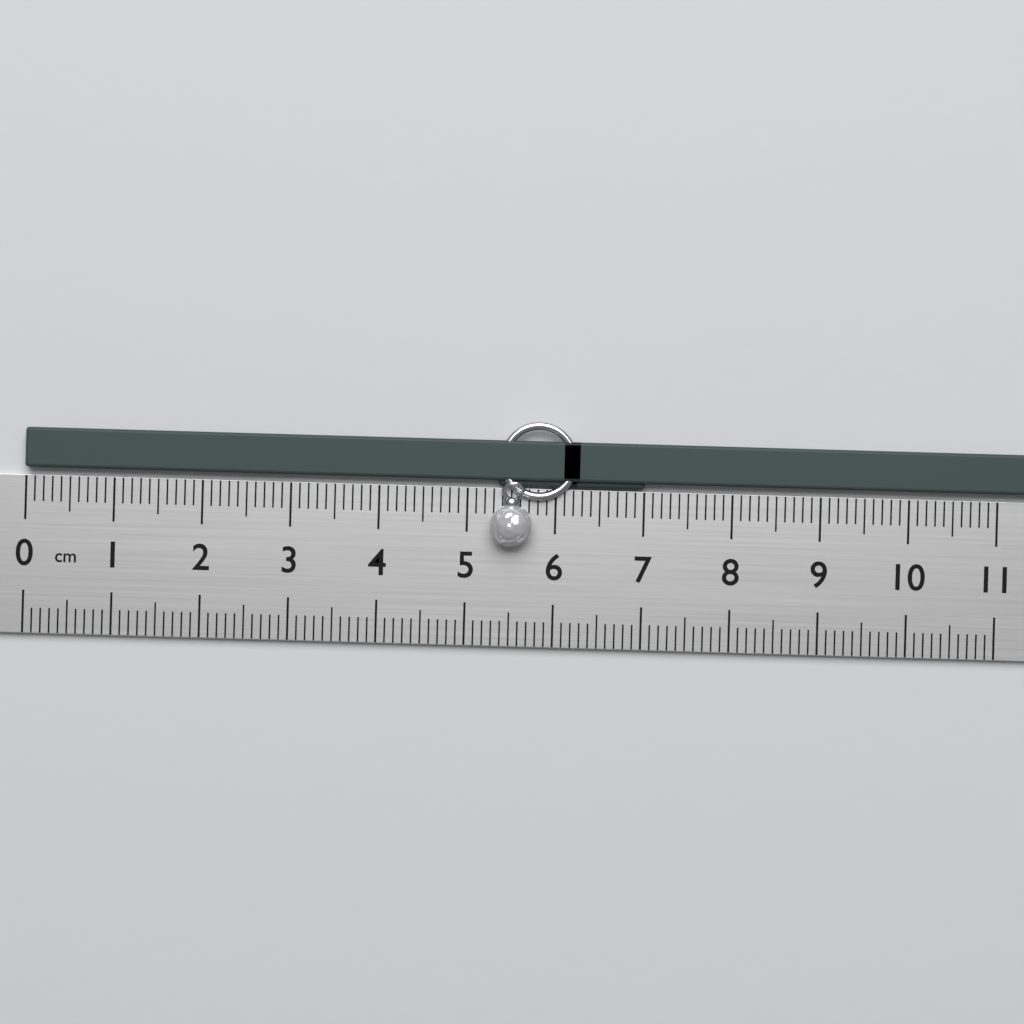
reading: 6.3 cm
